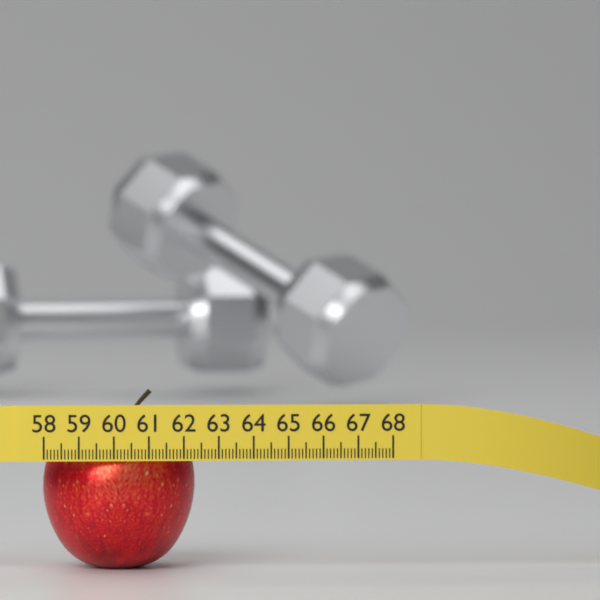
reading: 62.4 (no unit)
